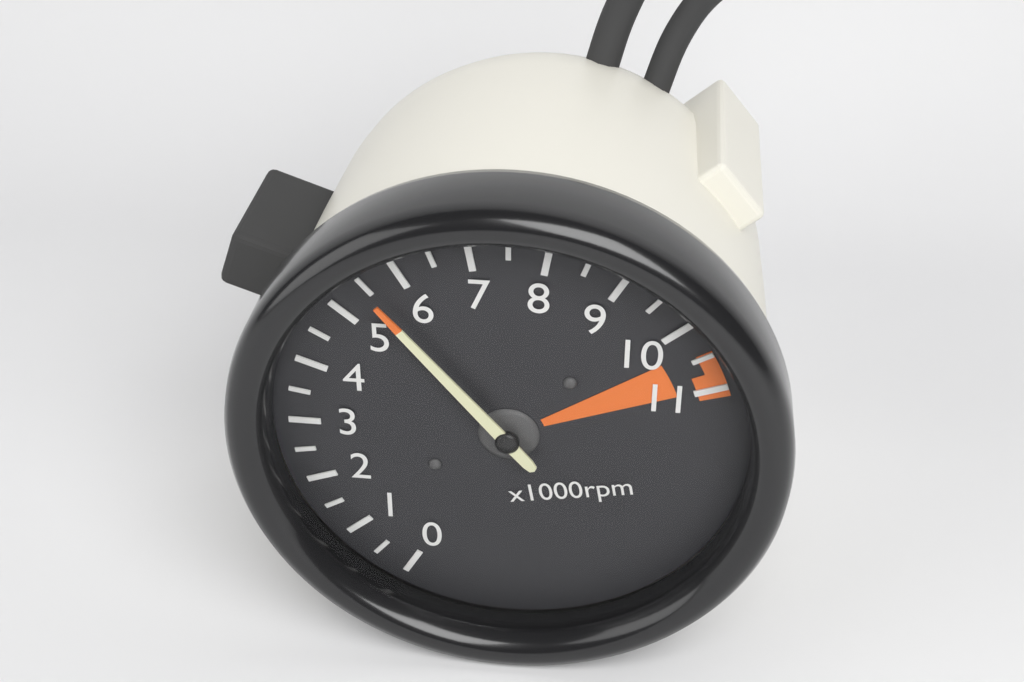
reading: 5.5 x1000rpm
